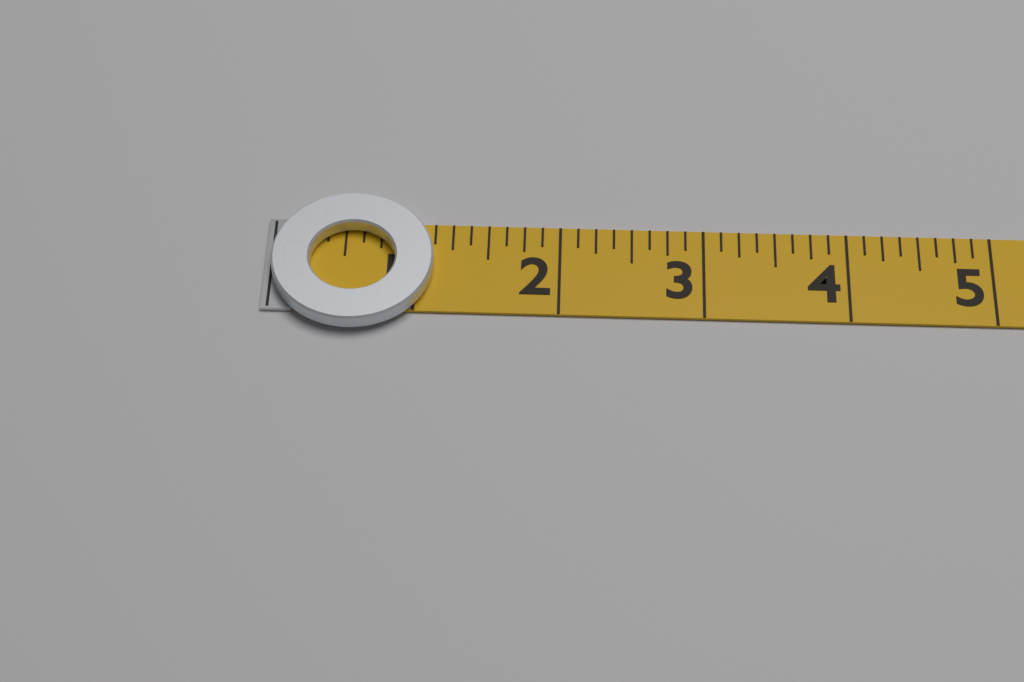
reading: 1.125 (no unit)
